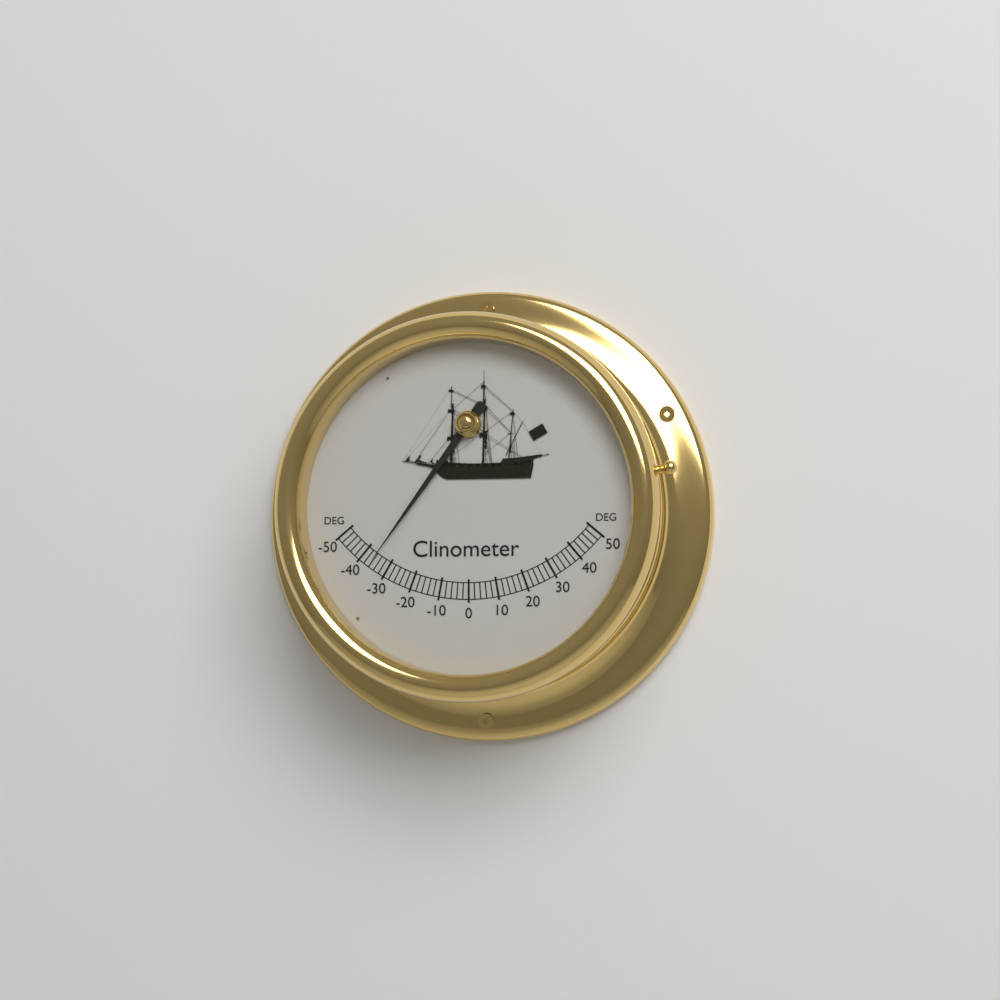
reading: -36 deg
